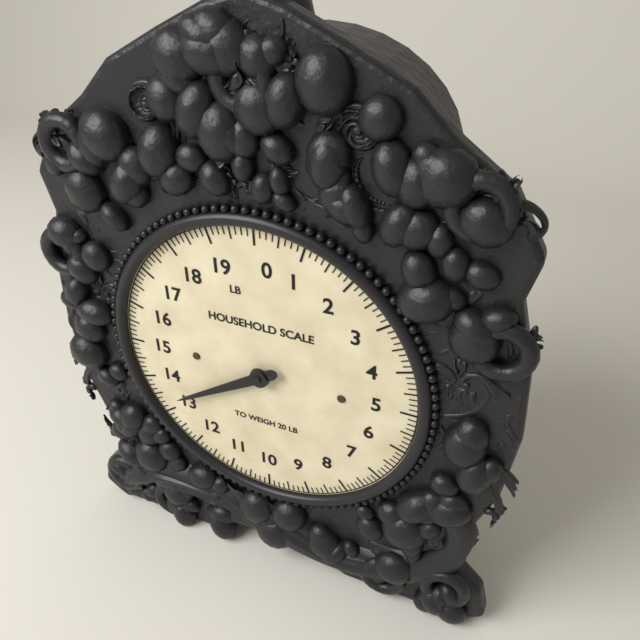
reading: 13.250 lb
